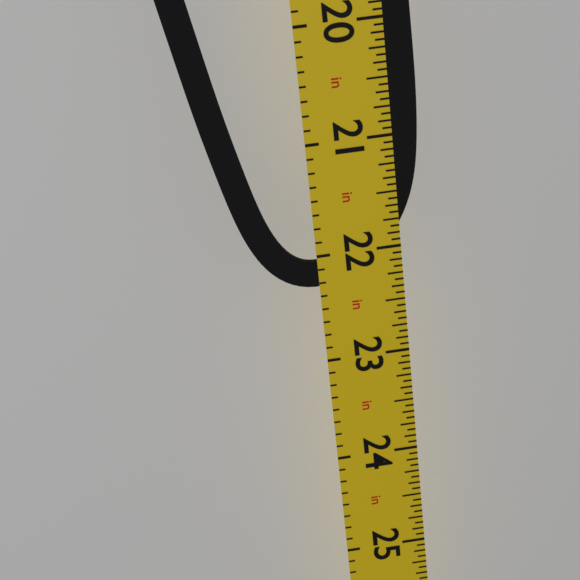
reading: 22.3125 in
